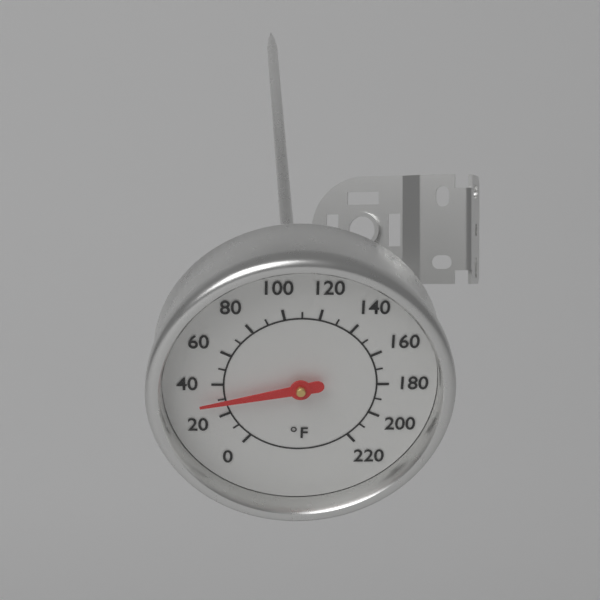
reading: 30 °F
